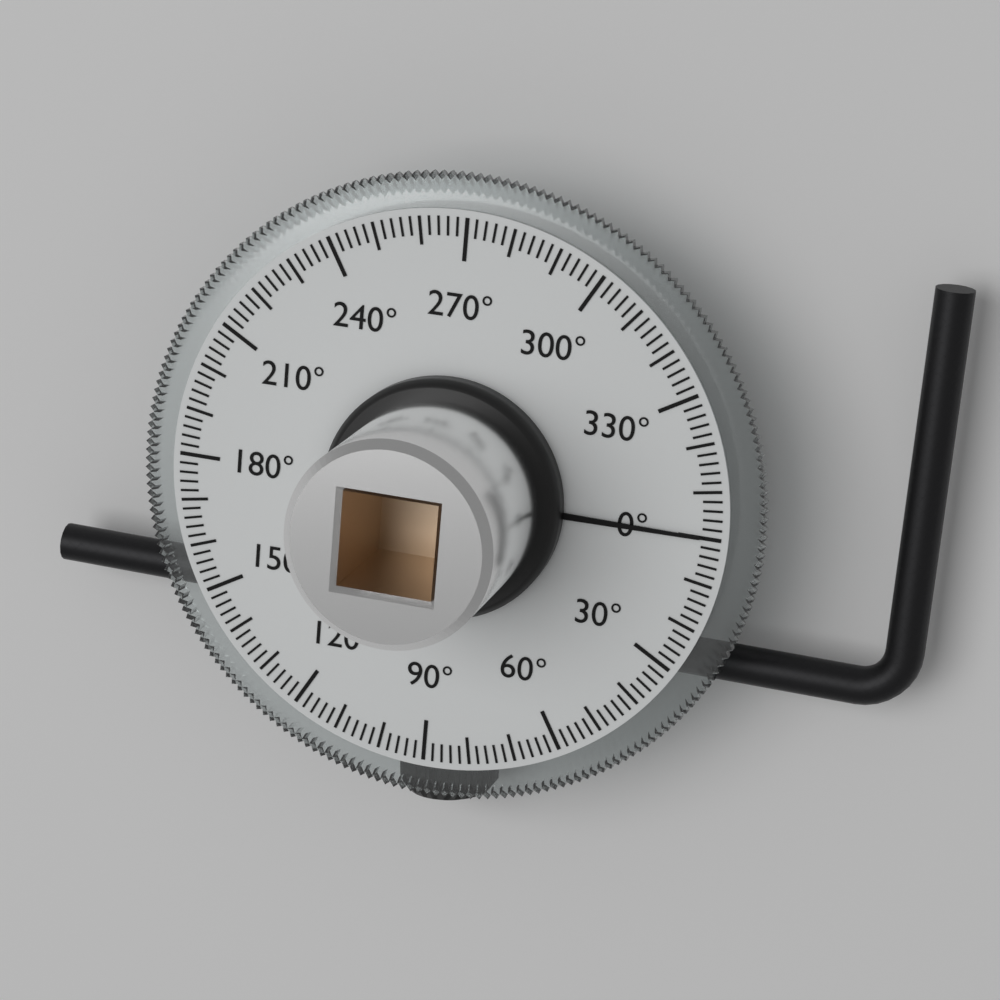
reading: 0 °
